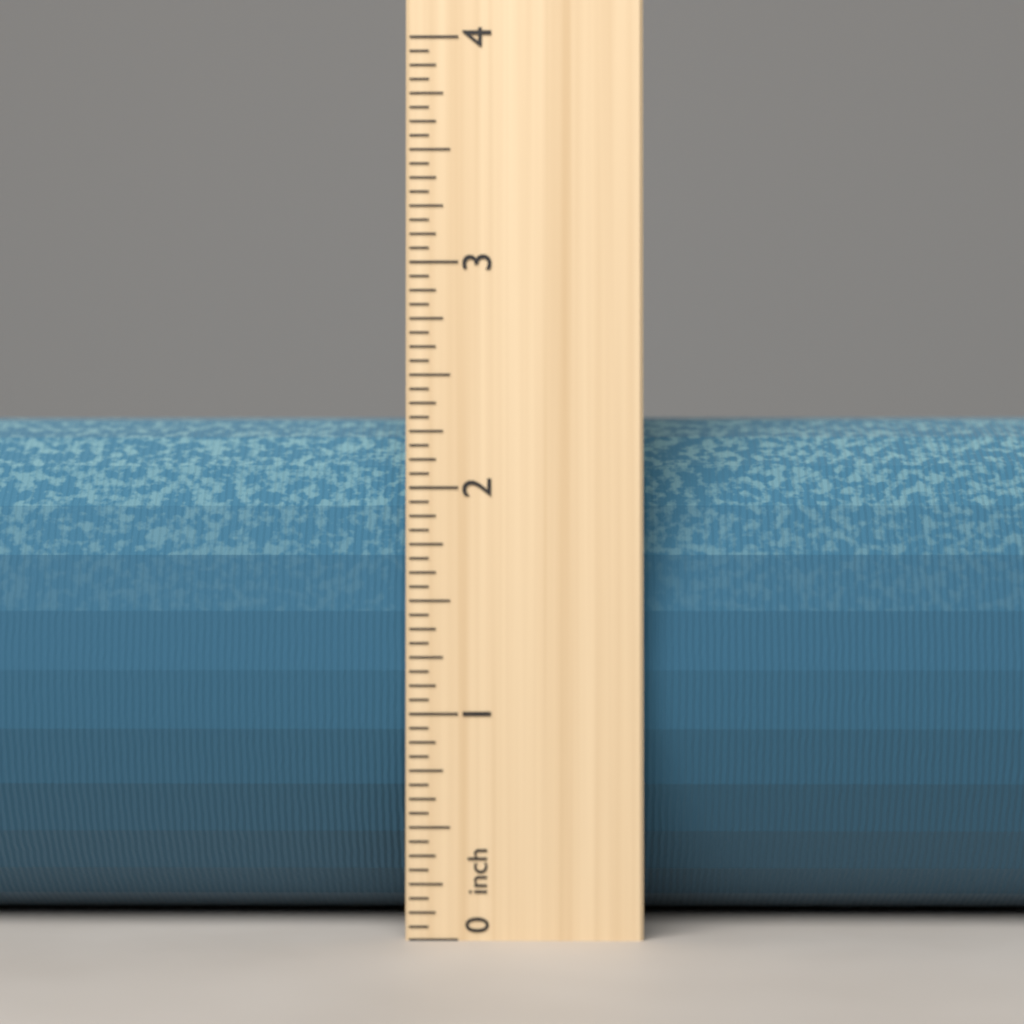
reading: 2.3750 inch
